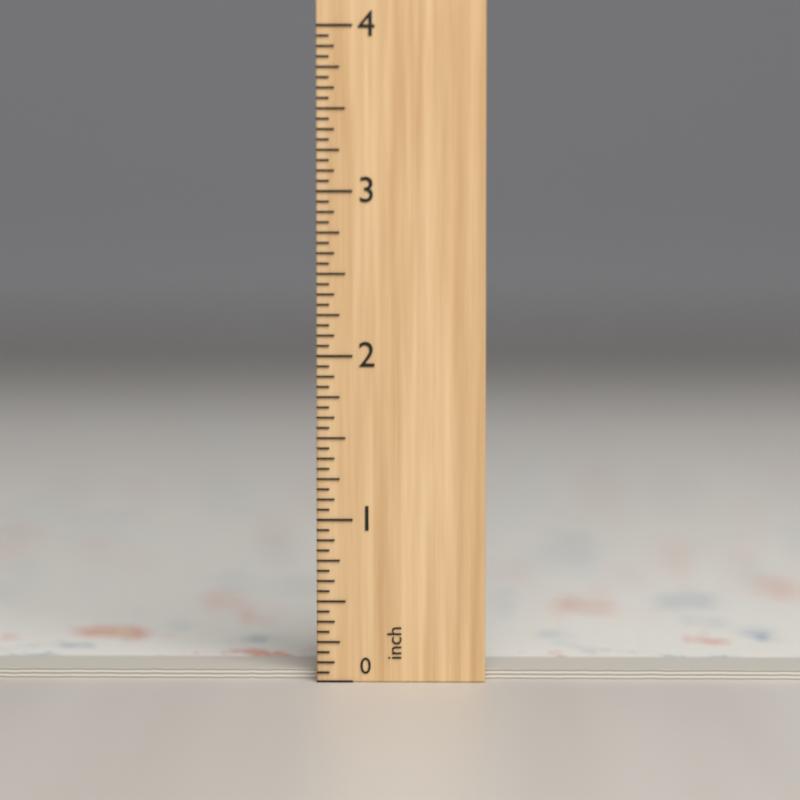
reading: 0.0625 inch
